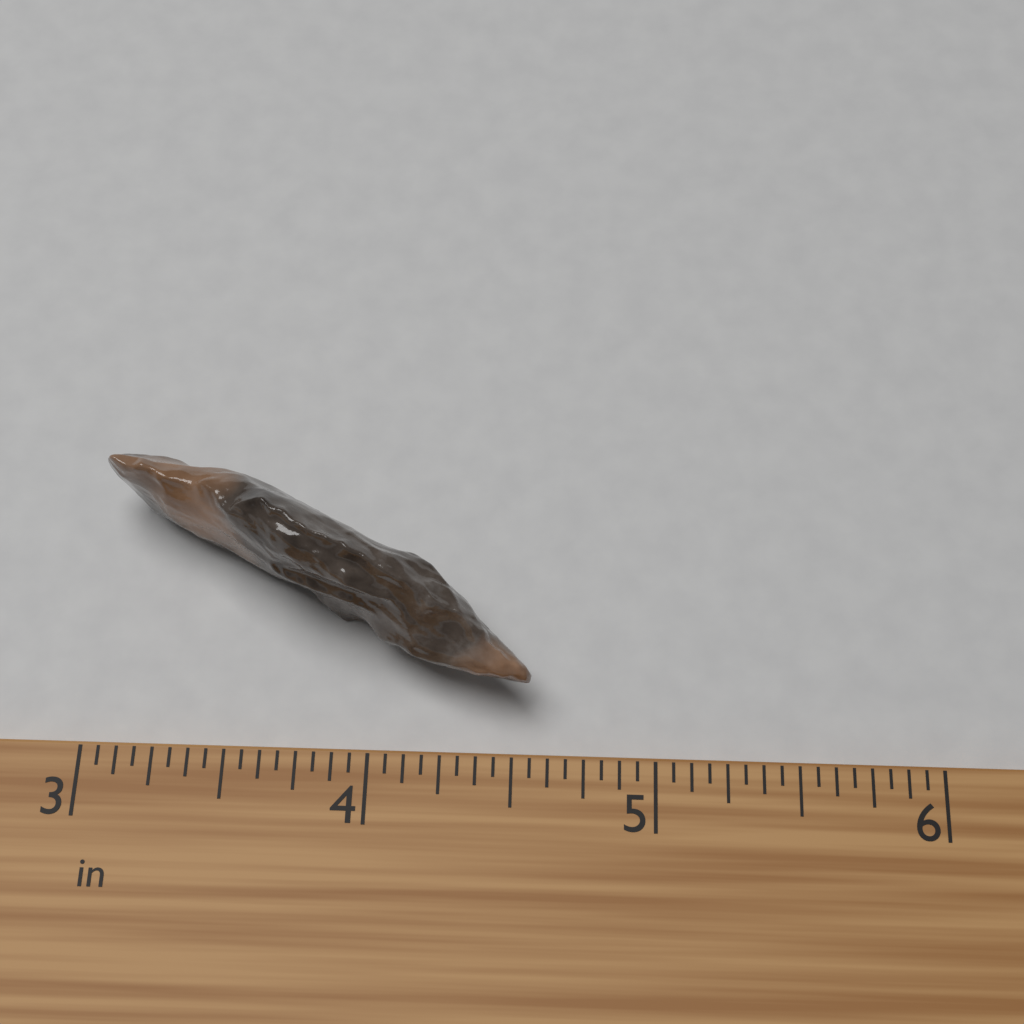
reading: 4.5625 in
